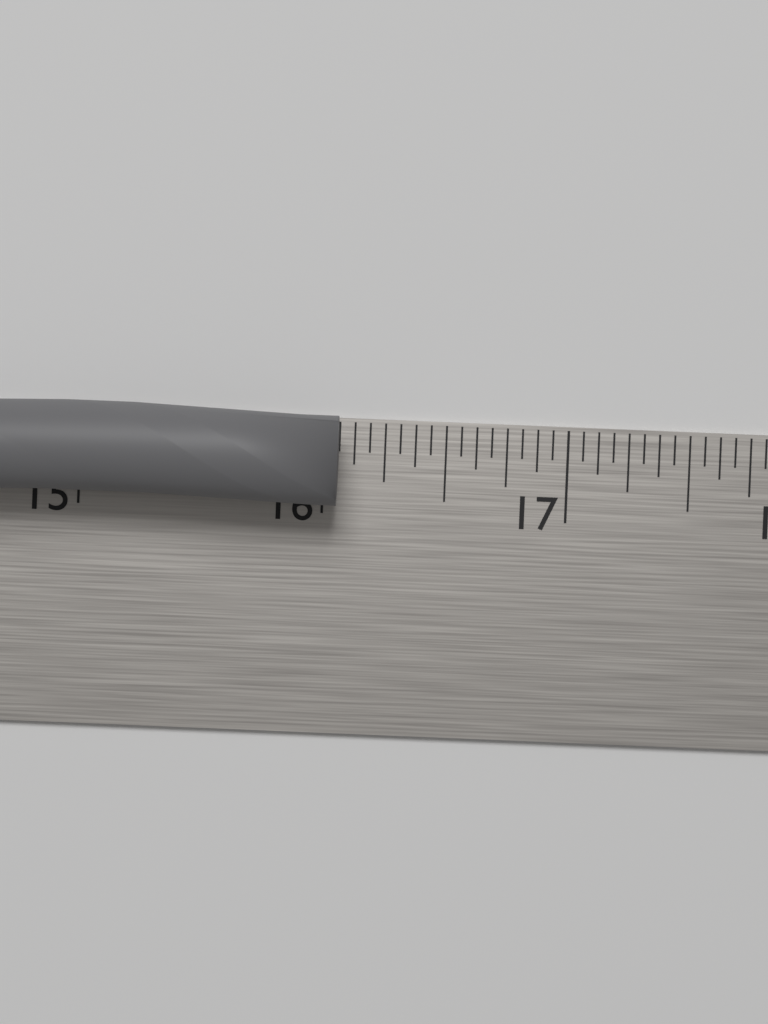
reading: 16.0625 in
